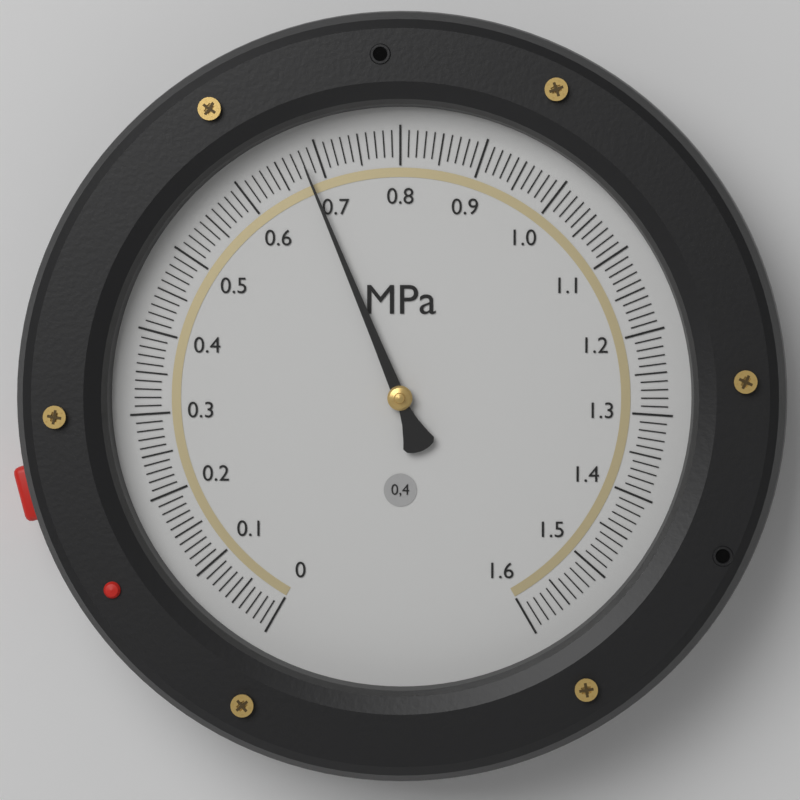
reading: 0.68 MPa
